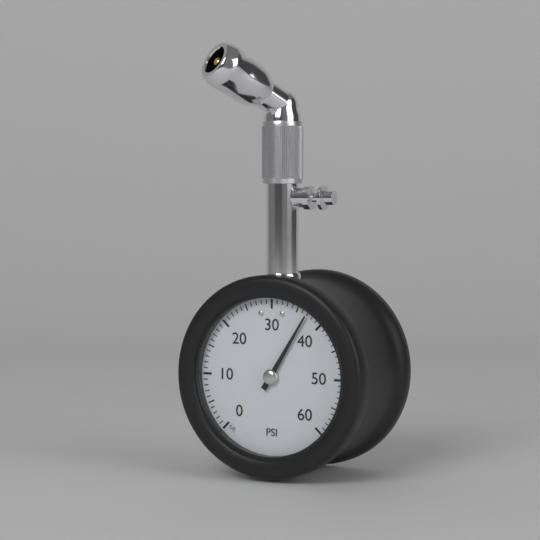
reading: 37 psi
